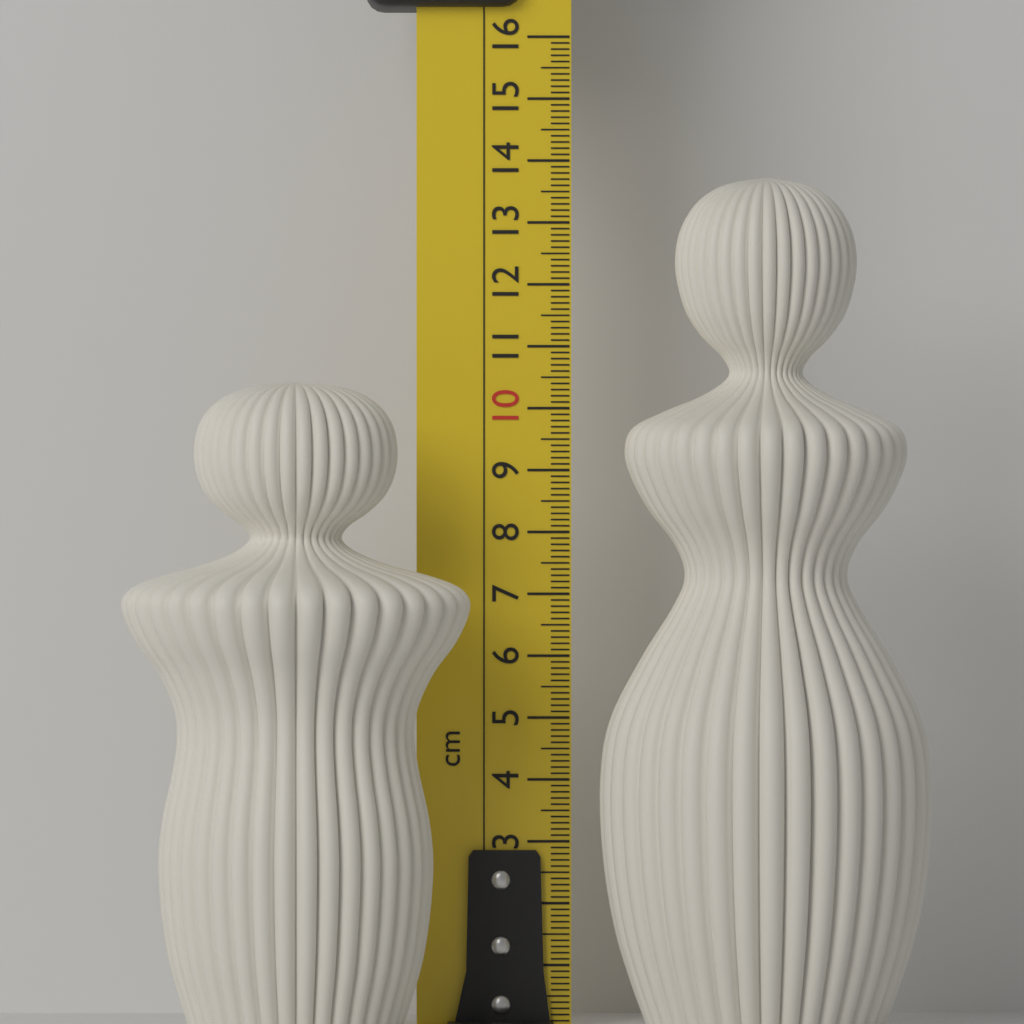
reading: 10.4 cm
